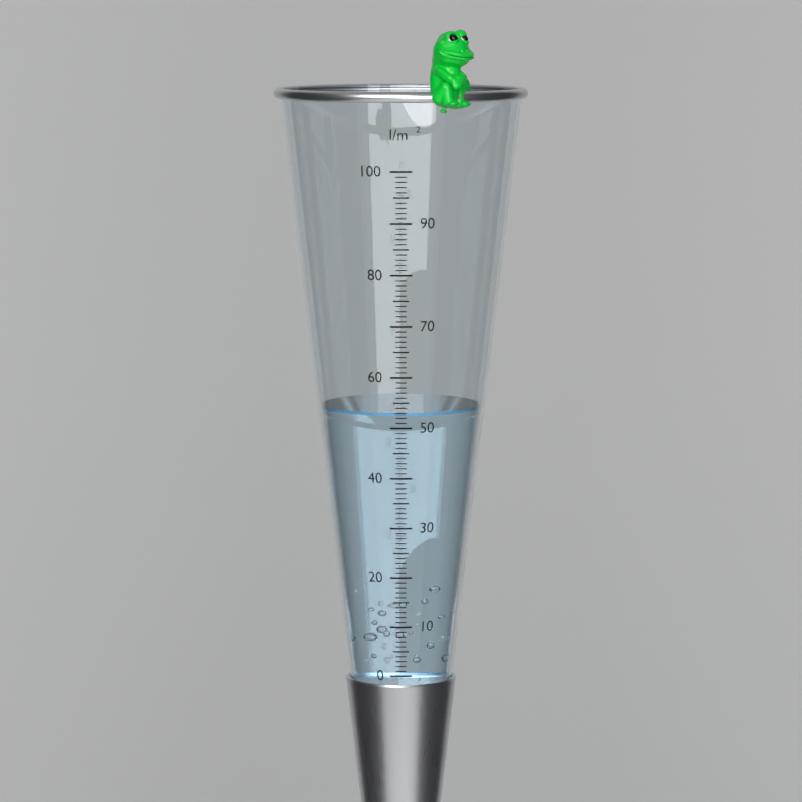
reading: 53 l/m²
